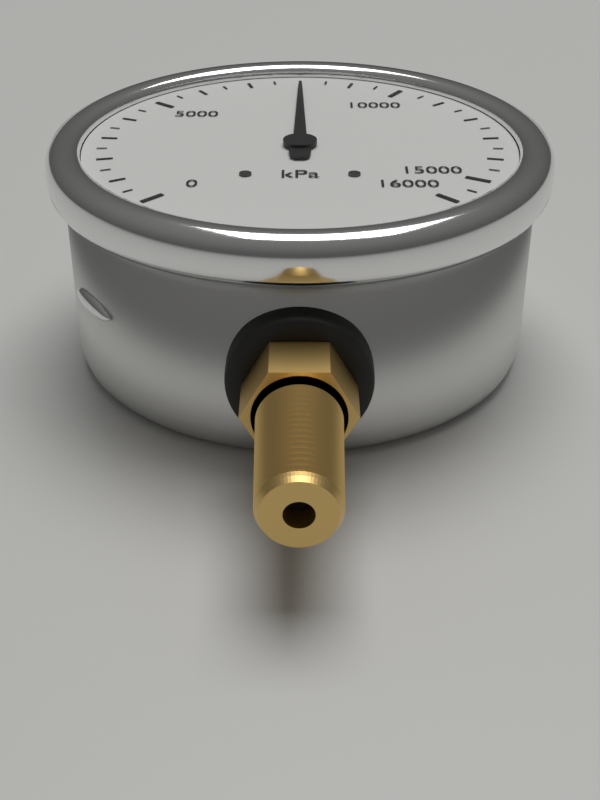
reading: 8000 kPa
